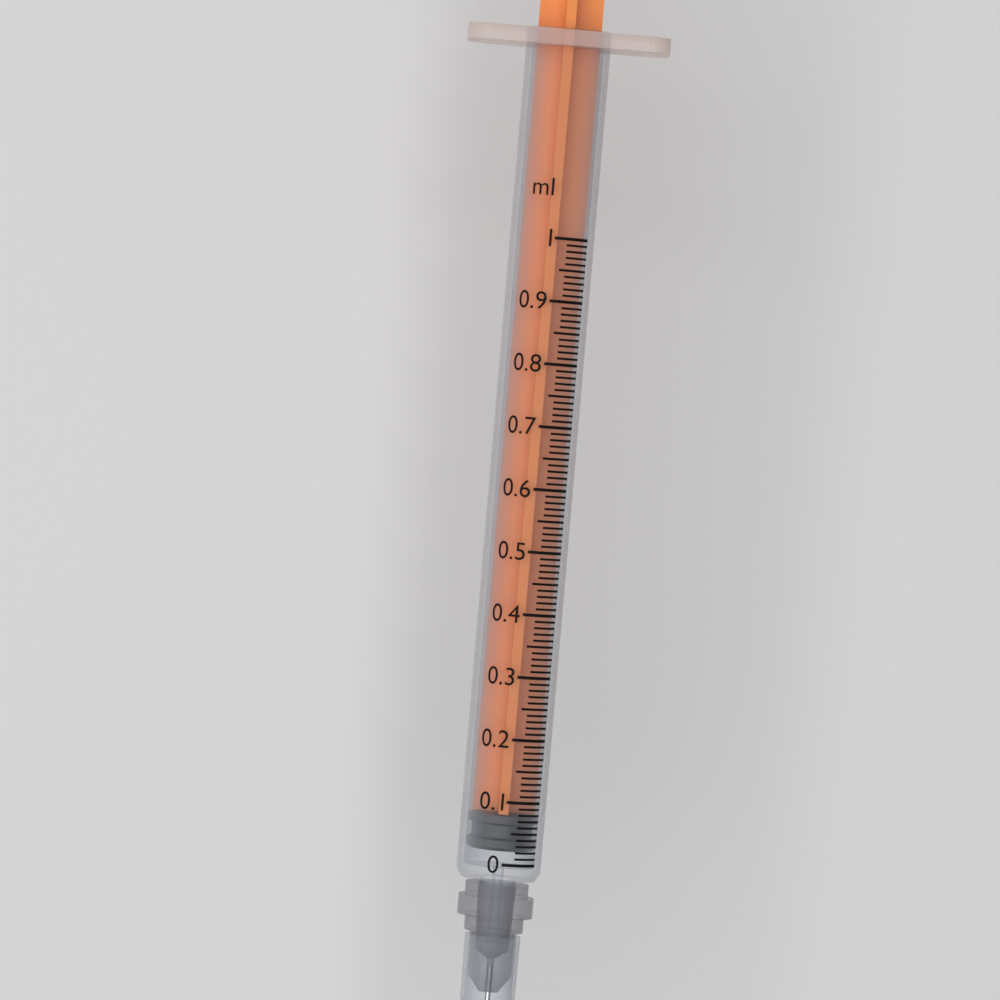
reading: 0.02 ml
